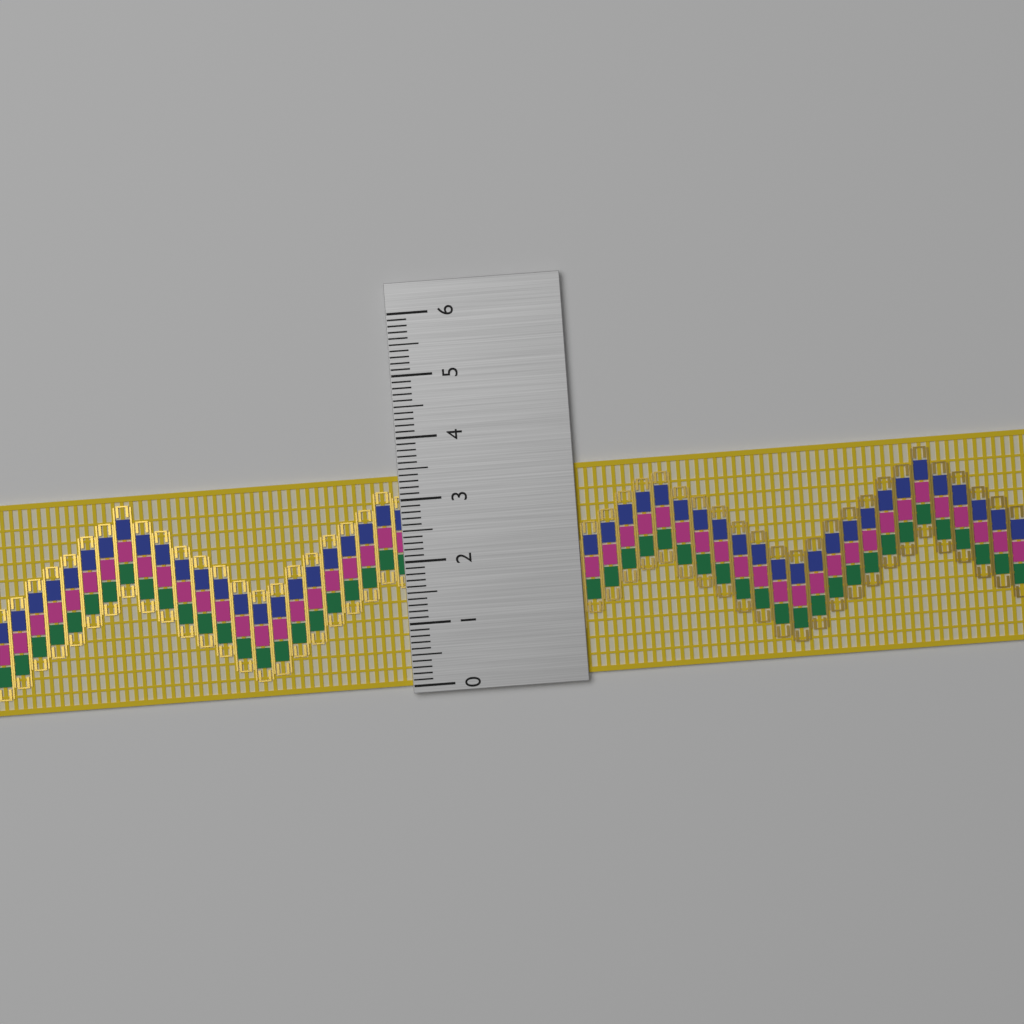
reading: 3.4 (no unit)
